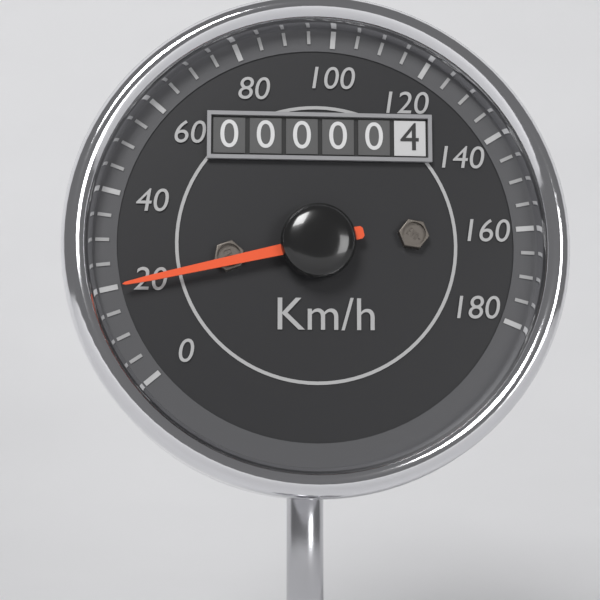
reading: 20 km/h
